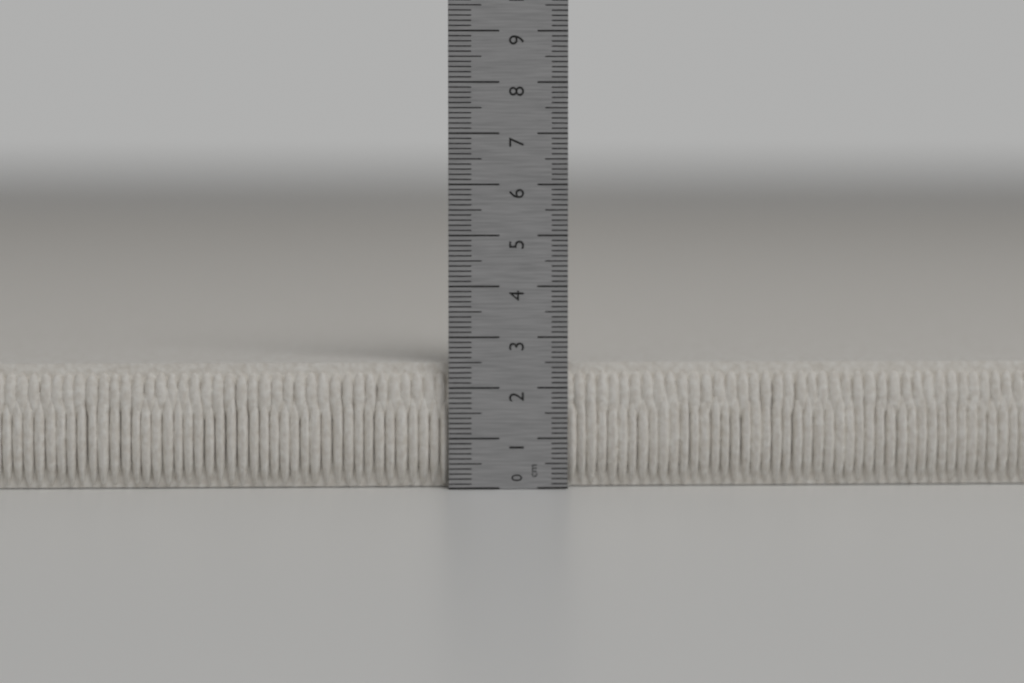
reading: 2.5 cm
